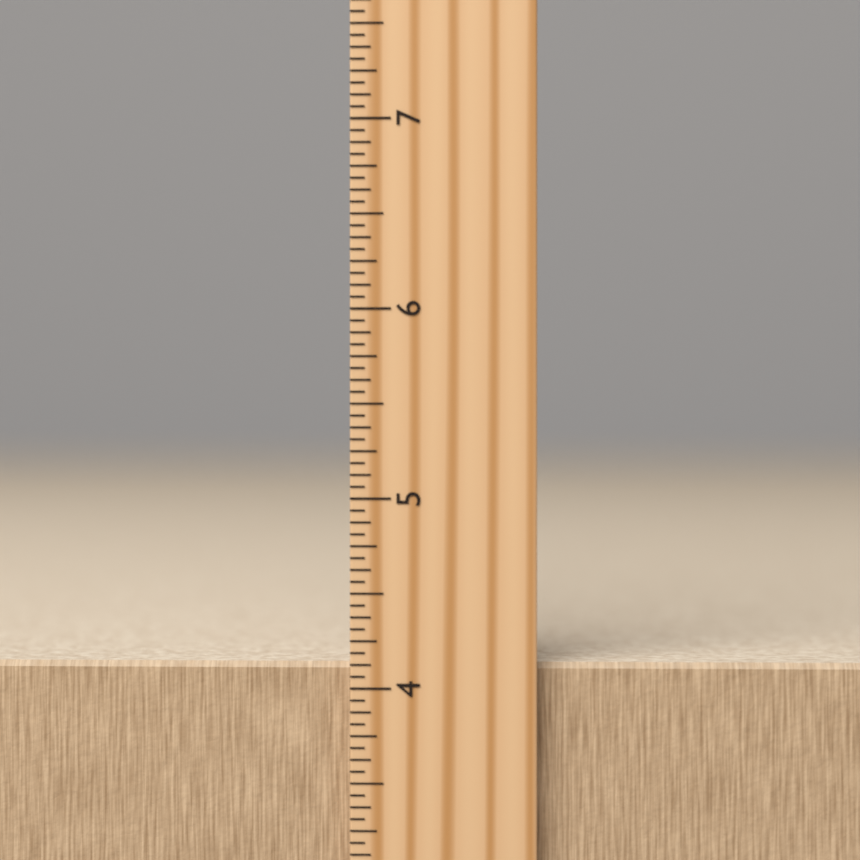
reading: 4.1250 inch
